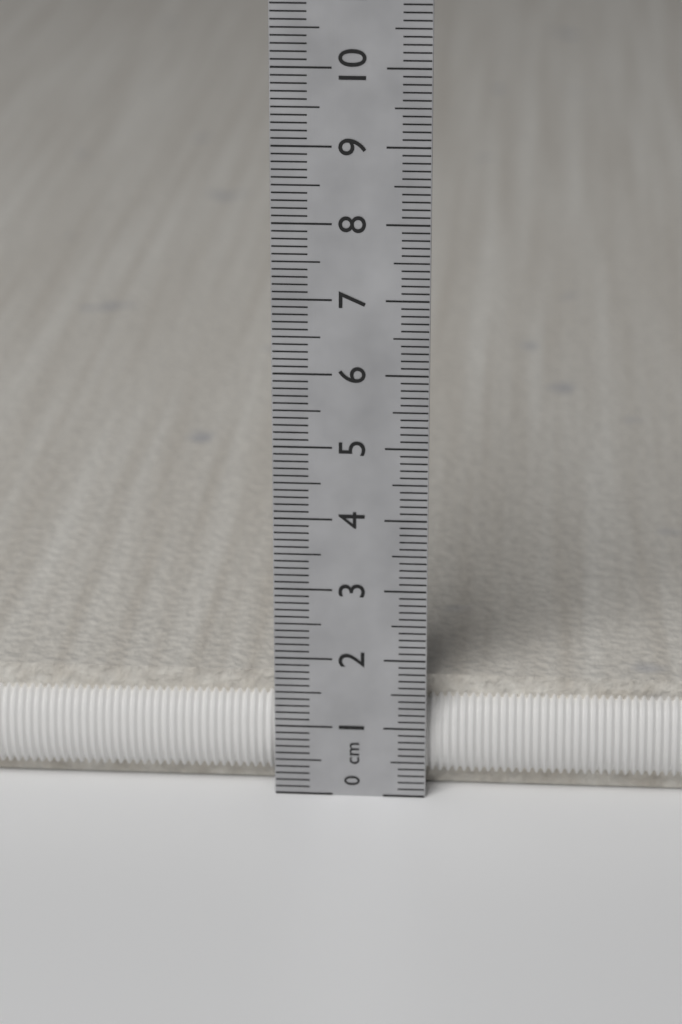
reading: 1.6 cm
